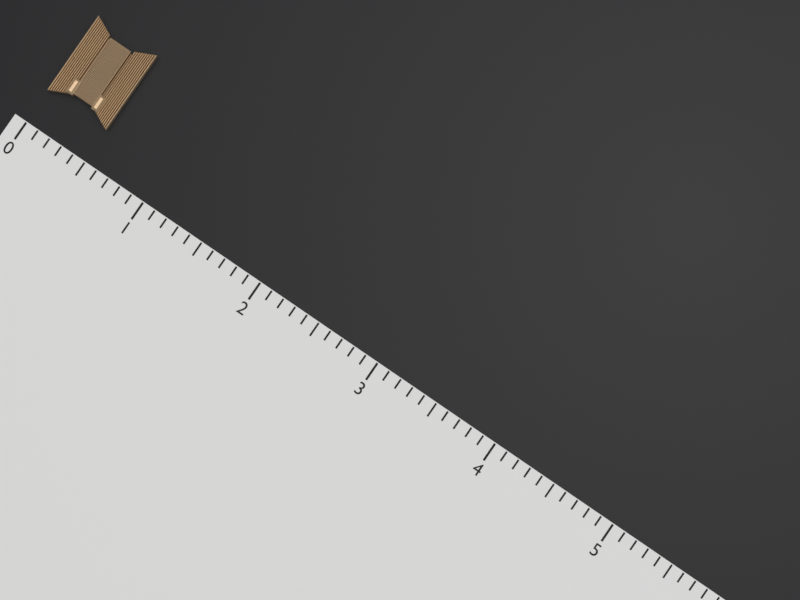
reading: 0.5 (no unit)
